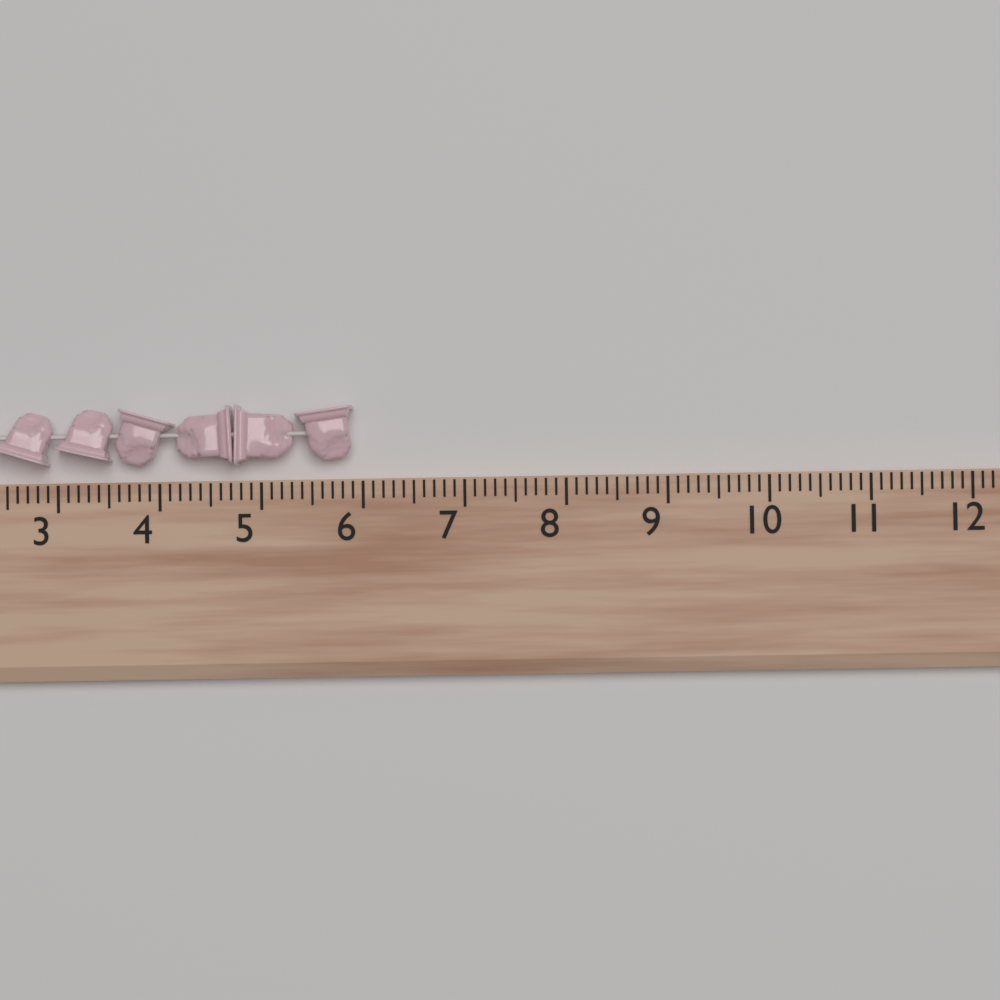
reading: 5.9 (no unit)
